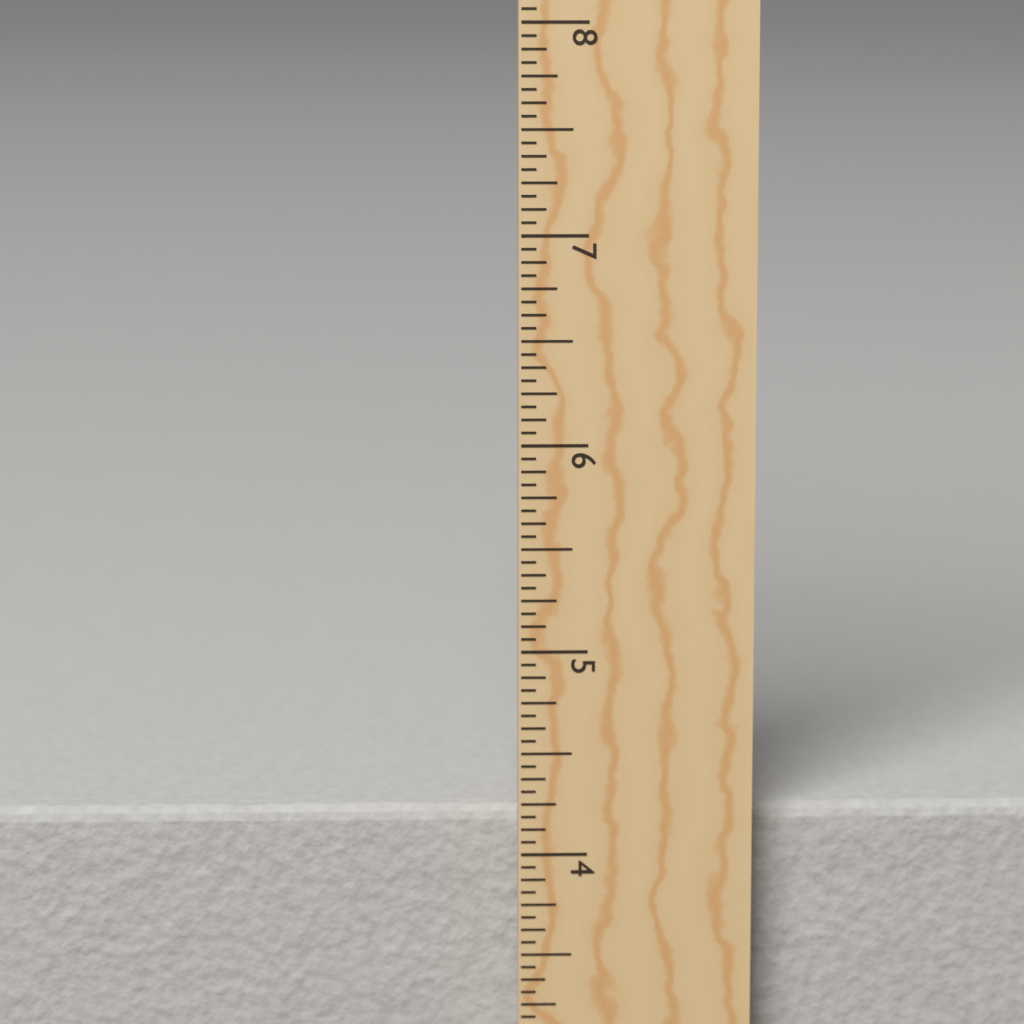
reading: 4.1875 in
